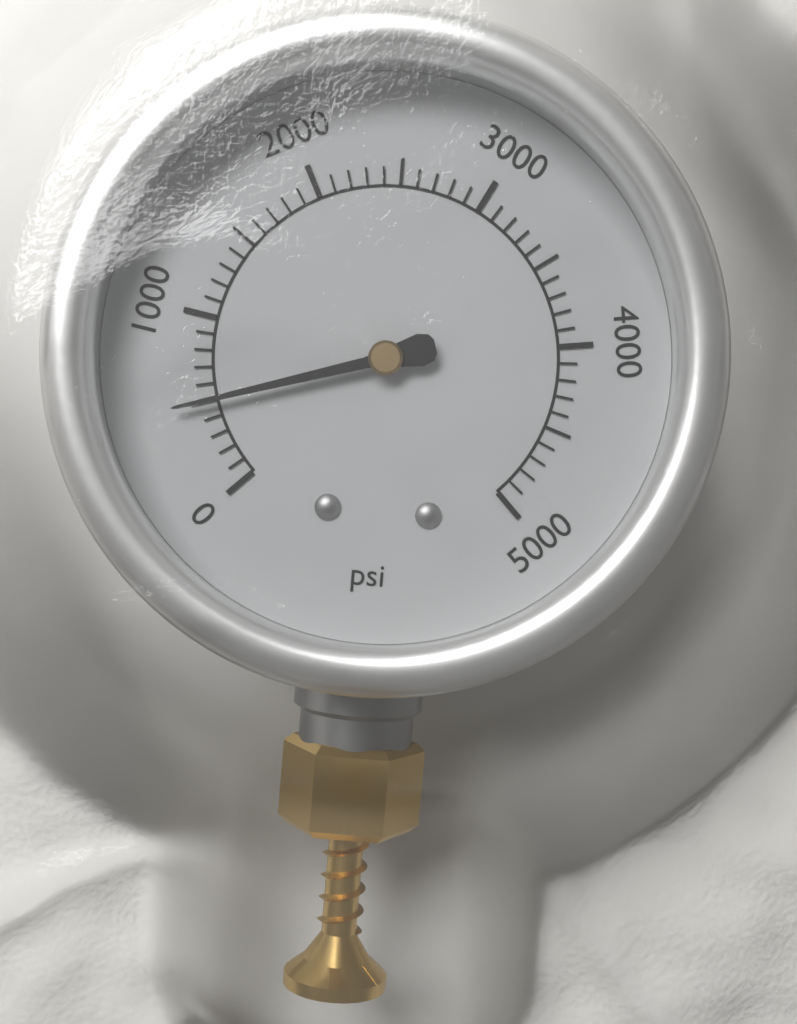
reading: 500 psi
